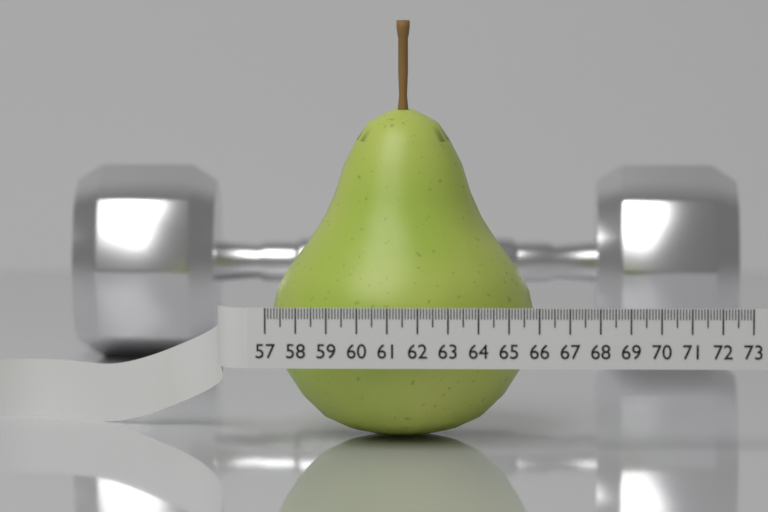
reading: 65.9 (no unit)
